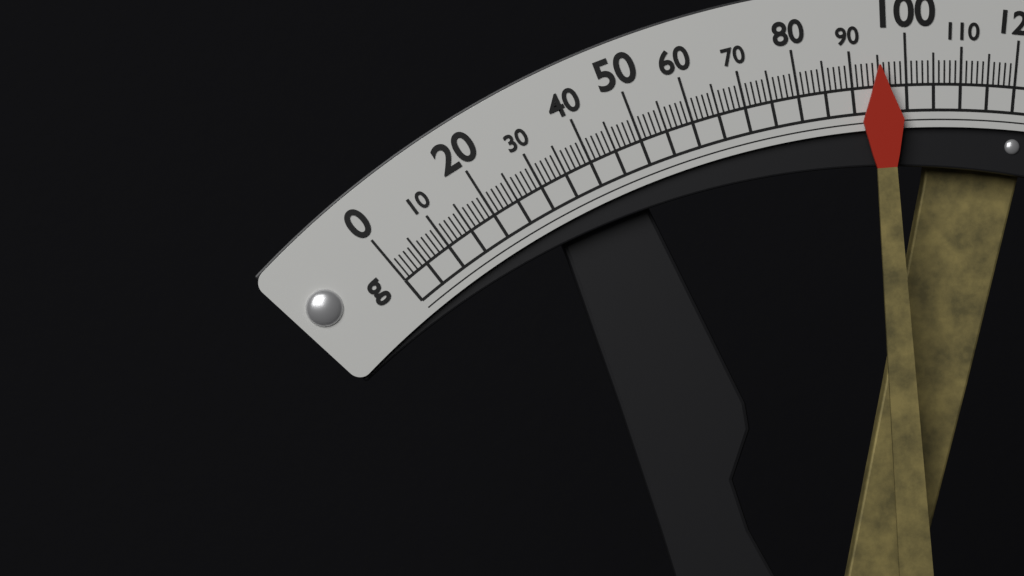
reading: 95 g
